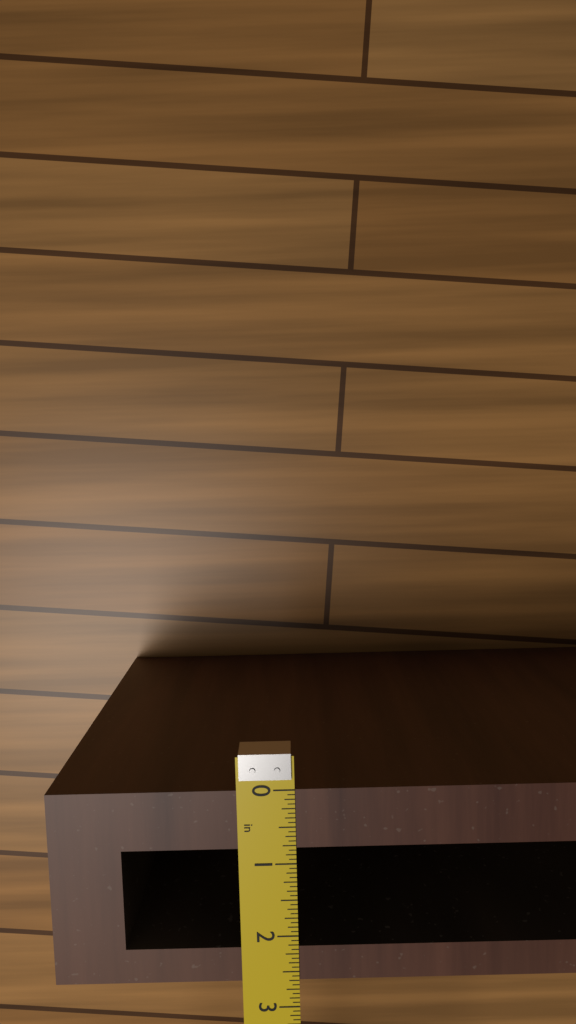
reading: 2.6250 in
